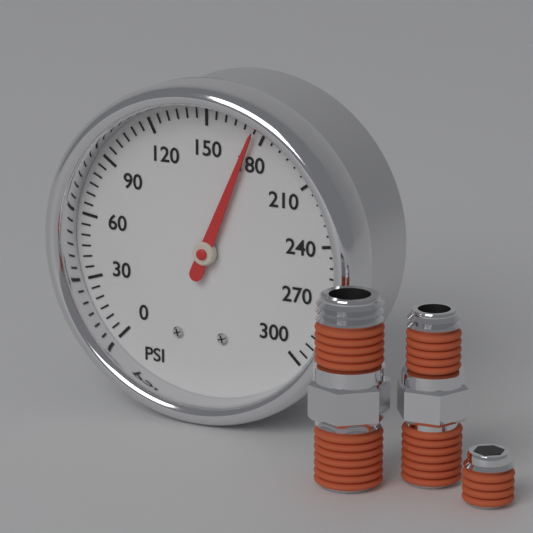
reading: 175 psi
